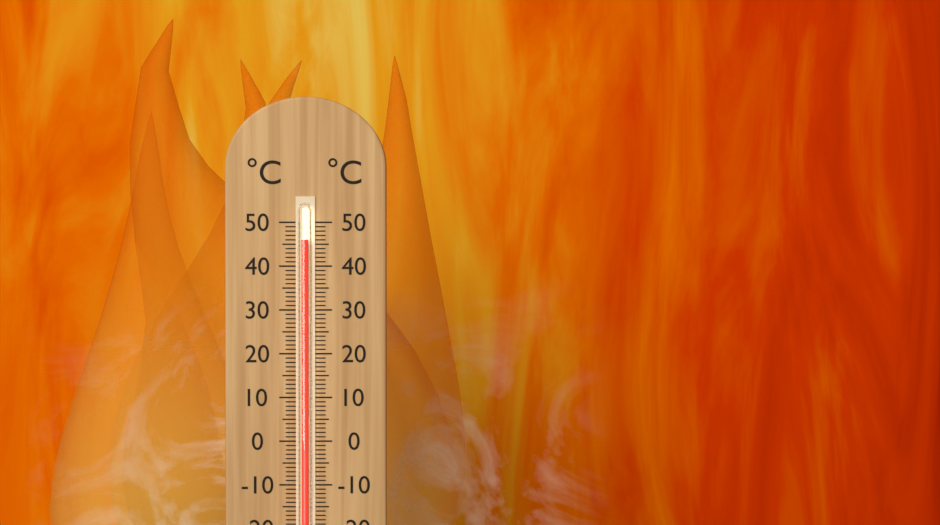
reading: 46 °C
